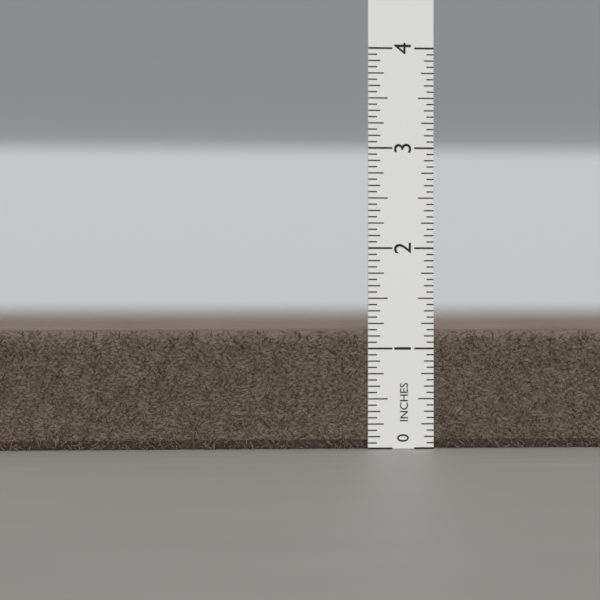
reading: 1.1875 in
